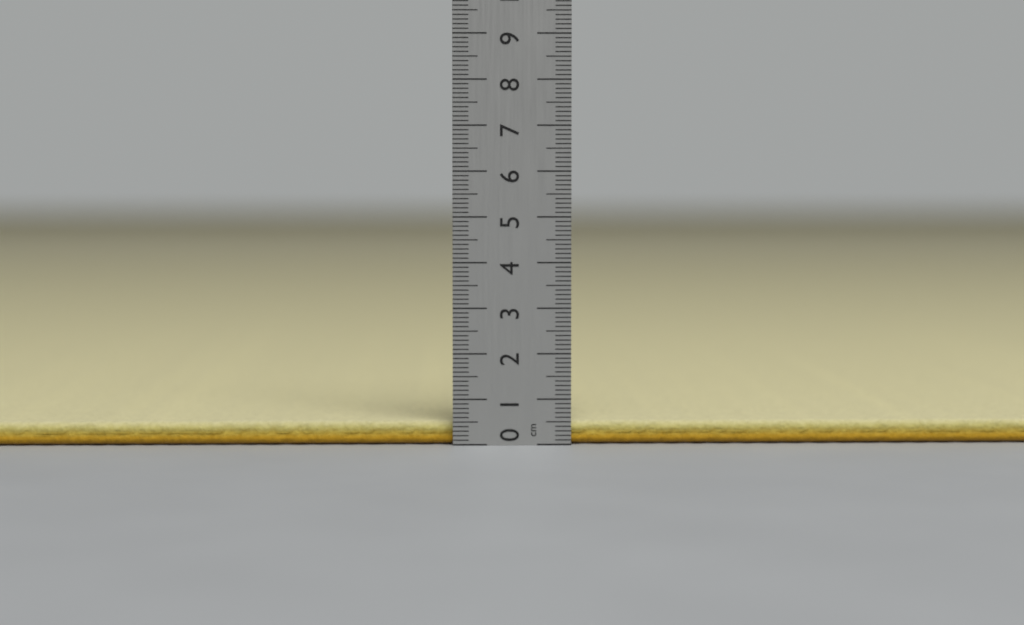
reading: 0.5 cm
